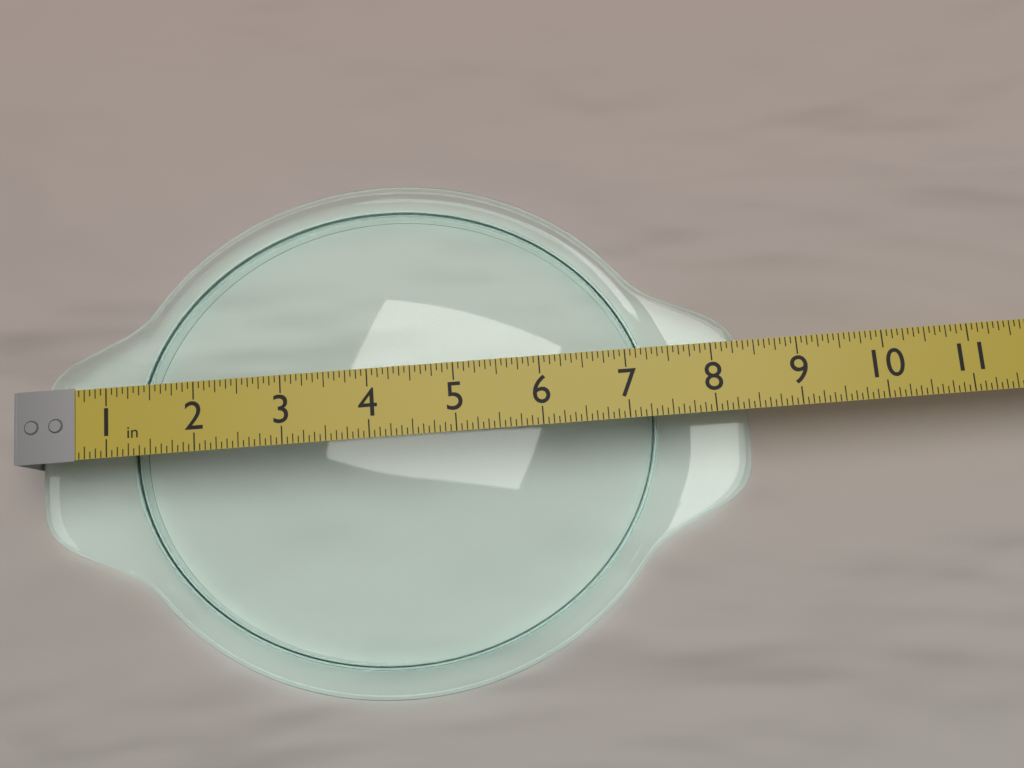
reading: 8.5000 in
